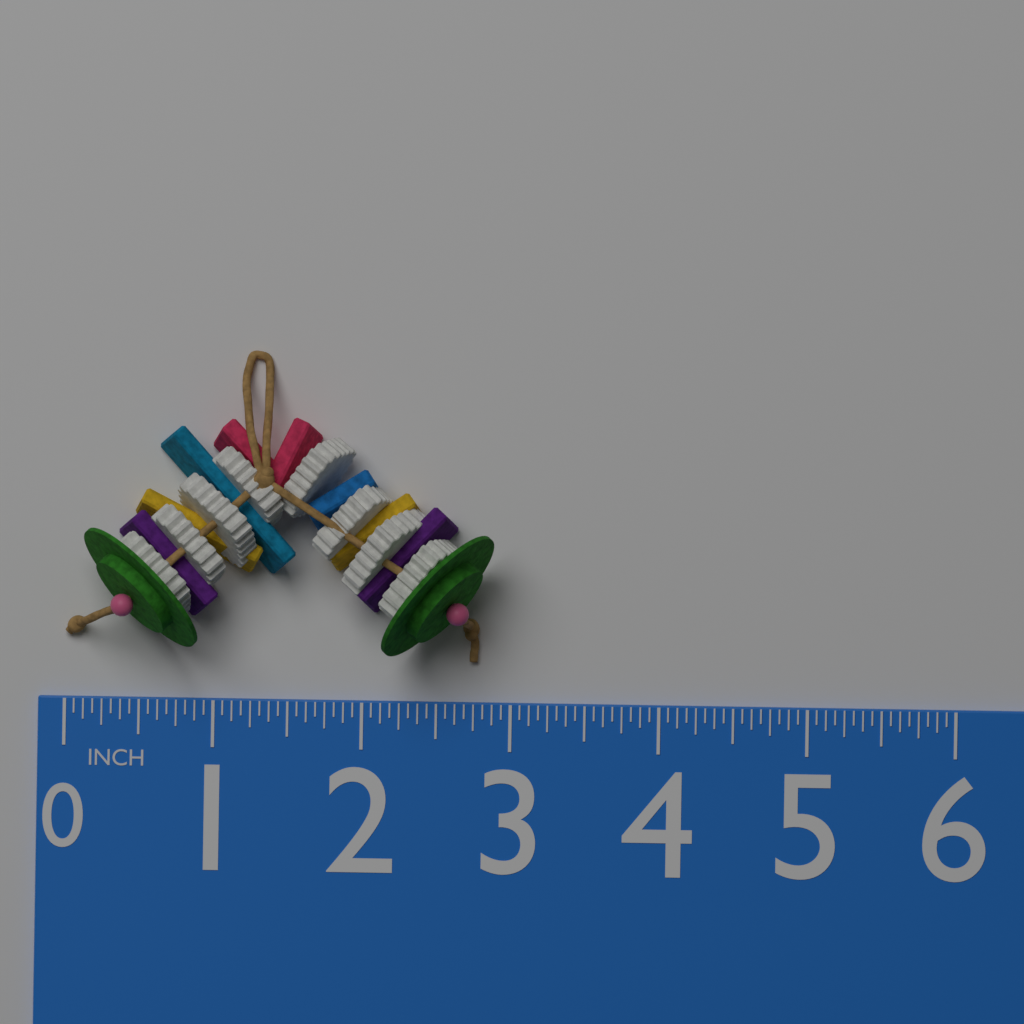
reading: 2.8750 in
